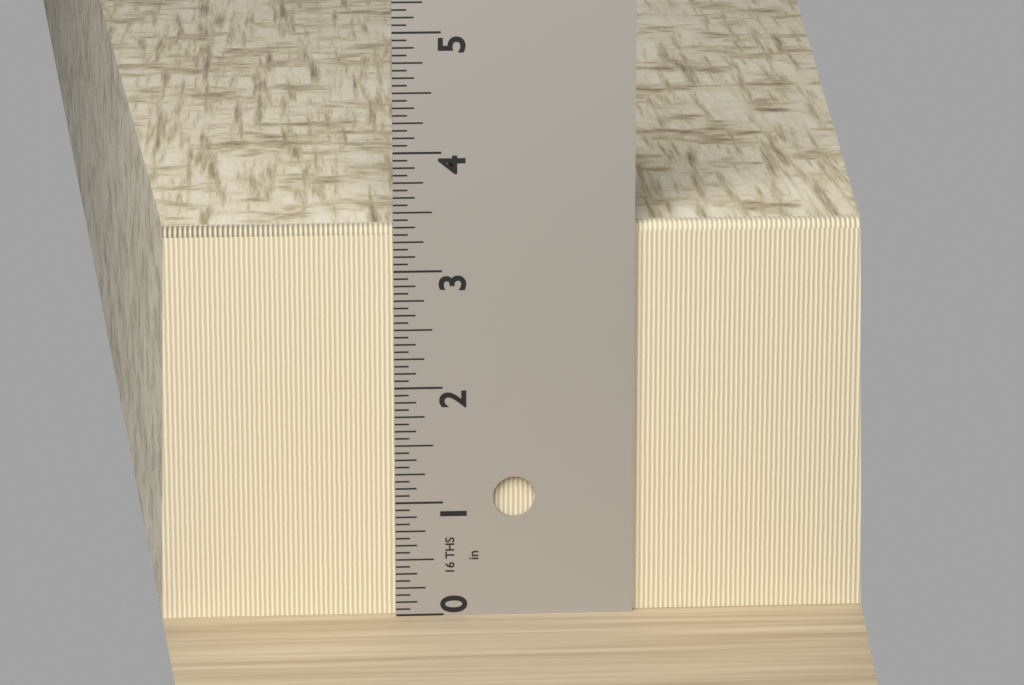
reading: 3.3750 in
